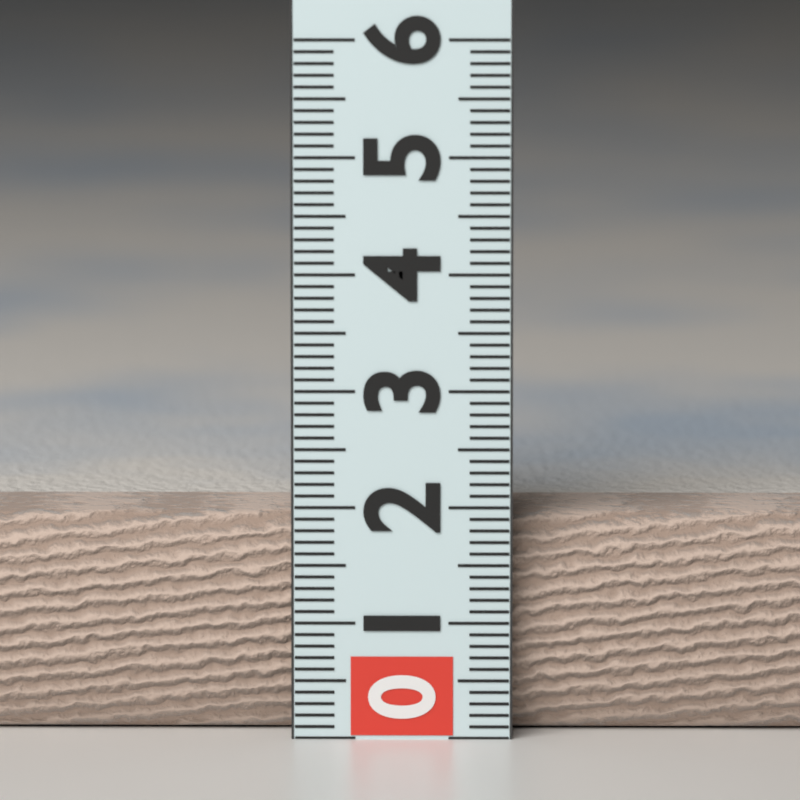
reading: 1.9 (no unit)
